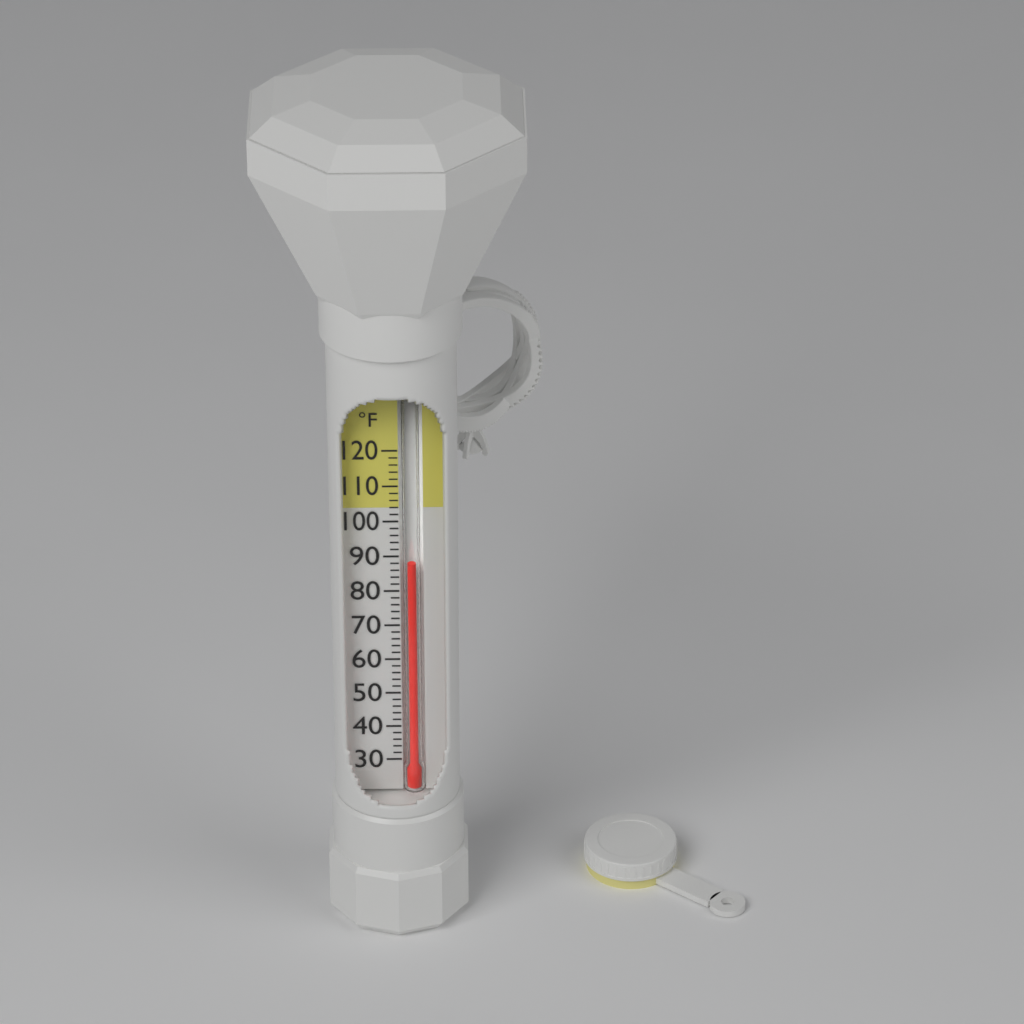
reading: 88 °F
